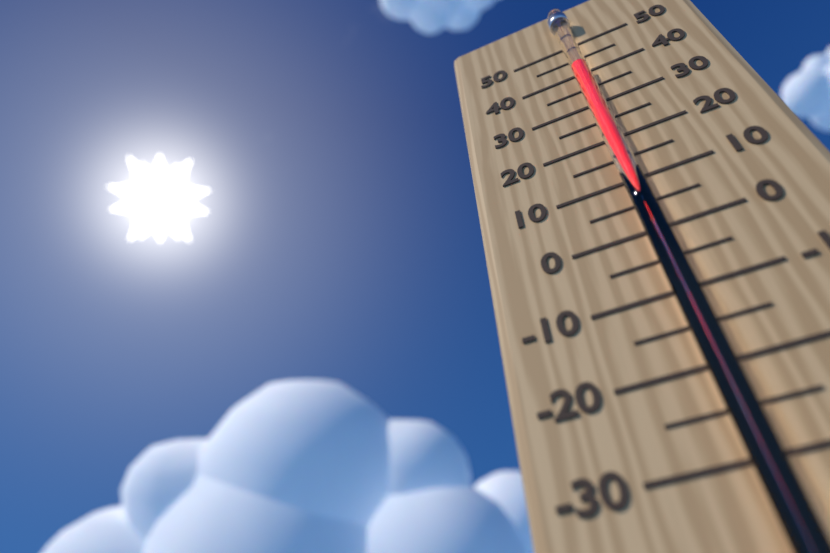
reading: 40 (no unit)
